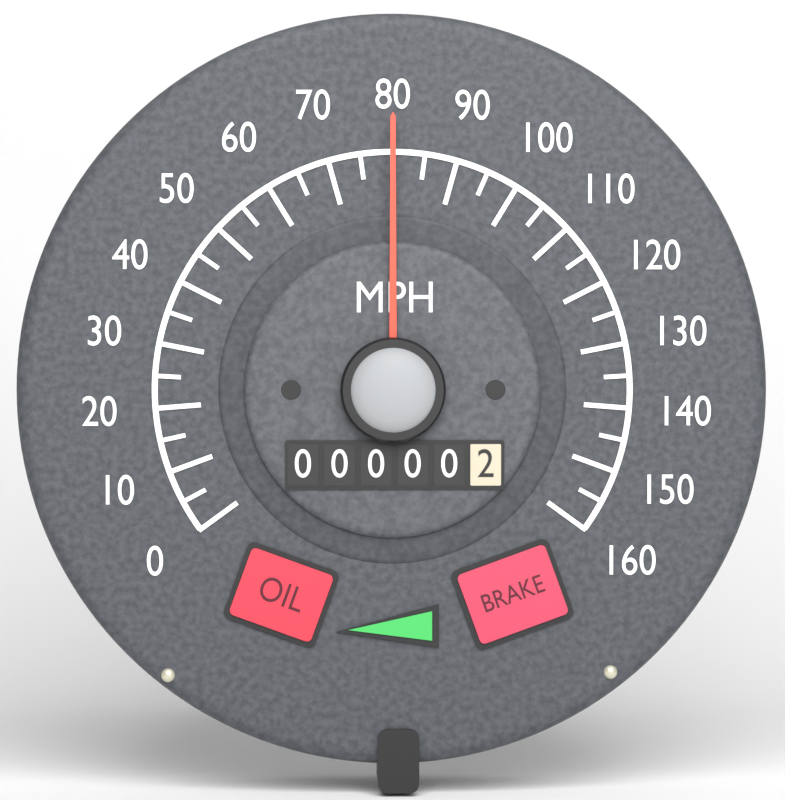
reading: 80 MPH
